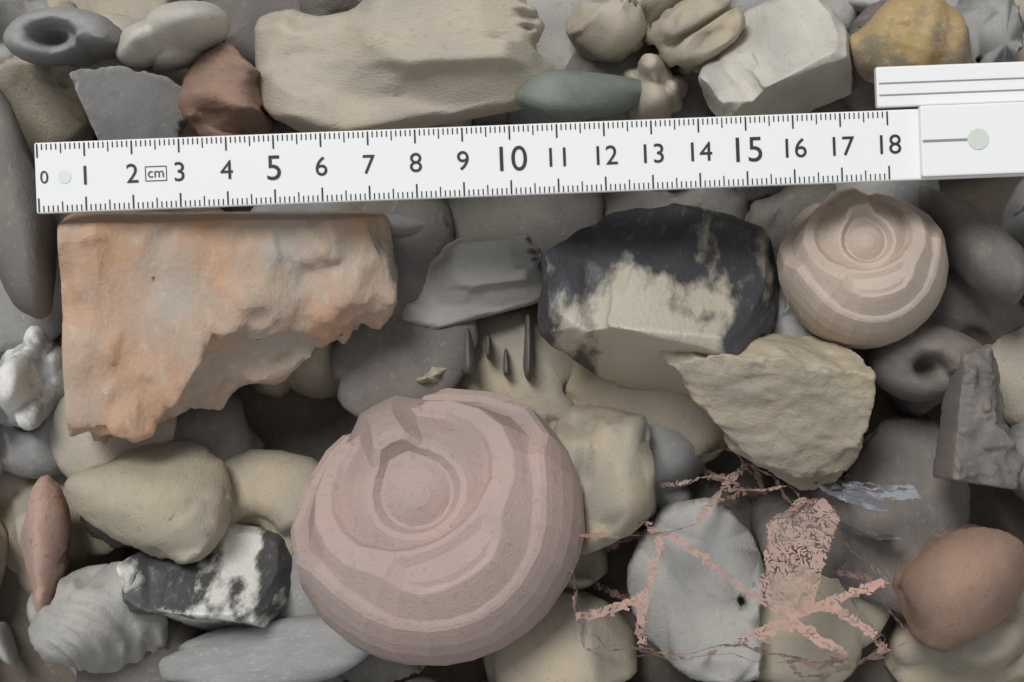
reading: 7.4 cm
